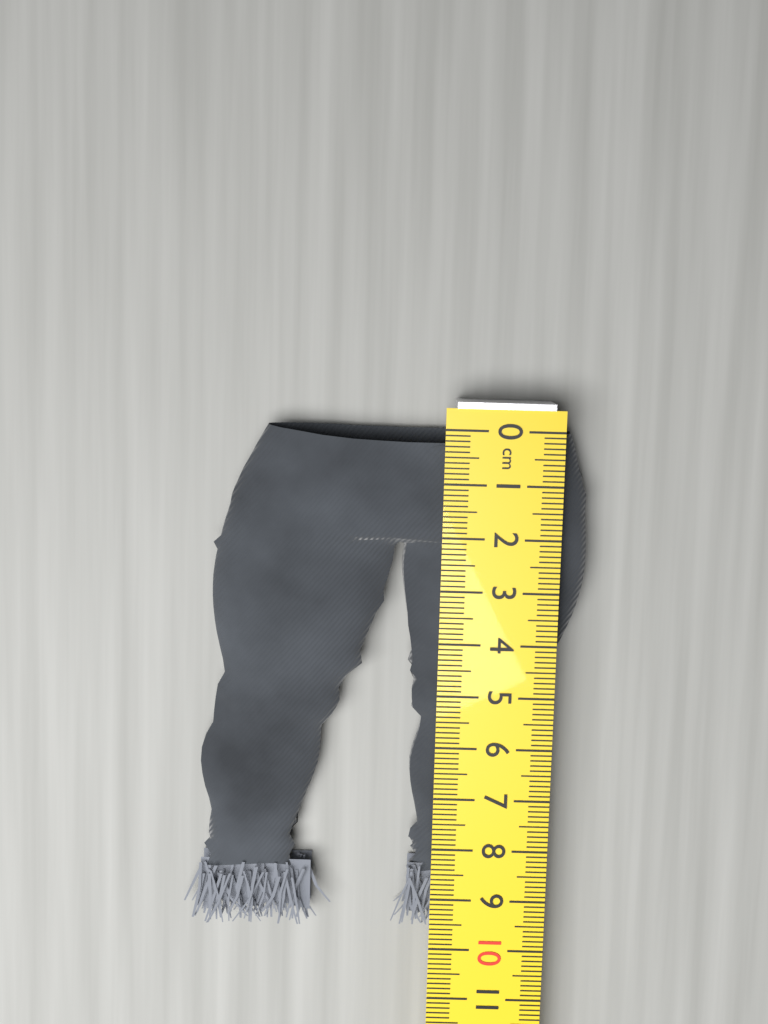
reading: 9.7 cm
